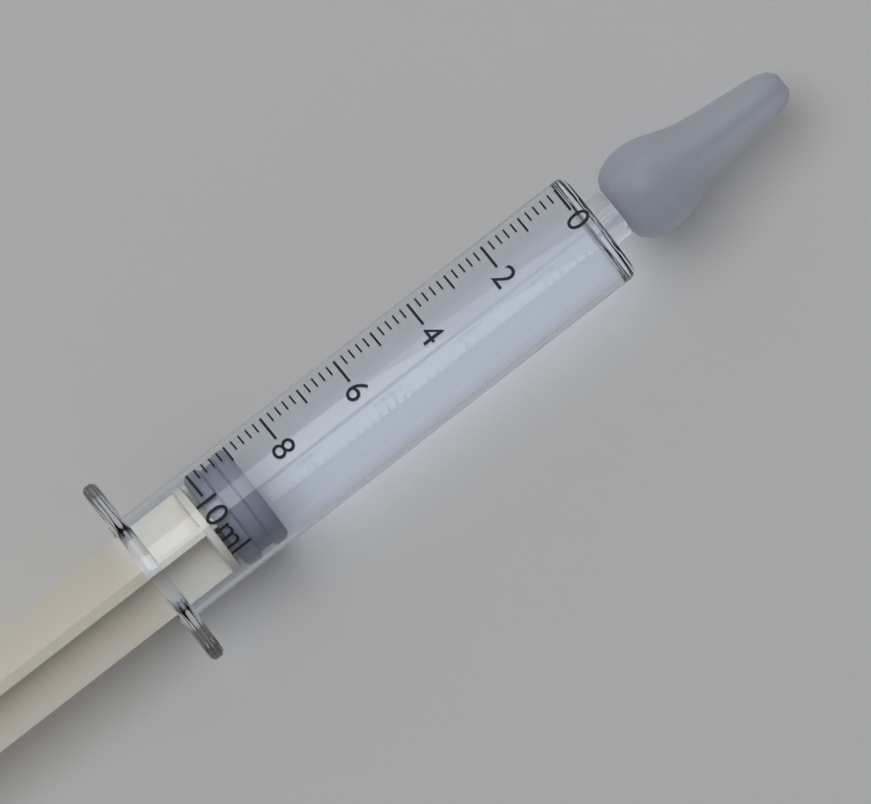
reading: 9.0 ml
